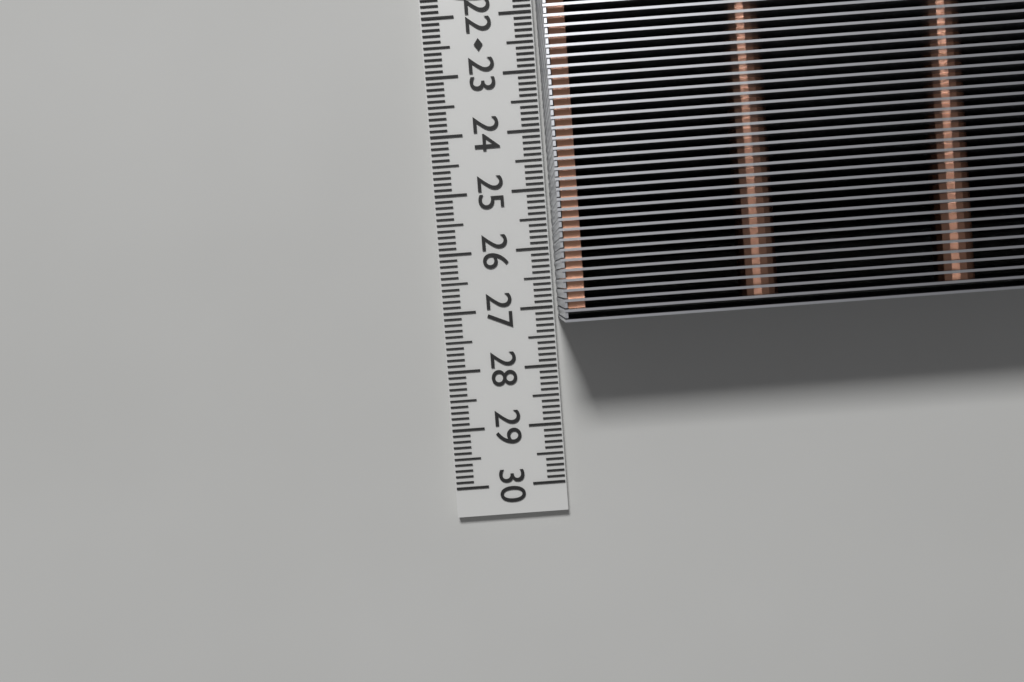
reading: 27.2 cm
